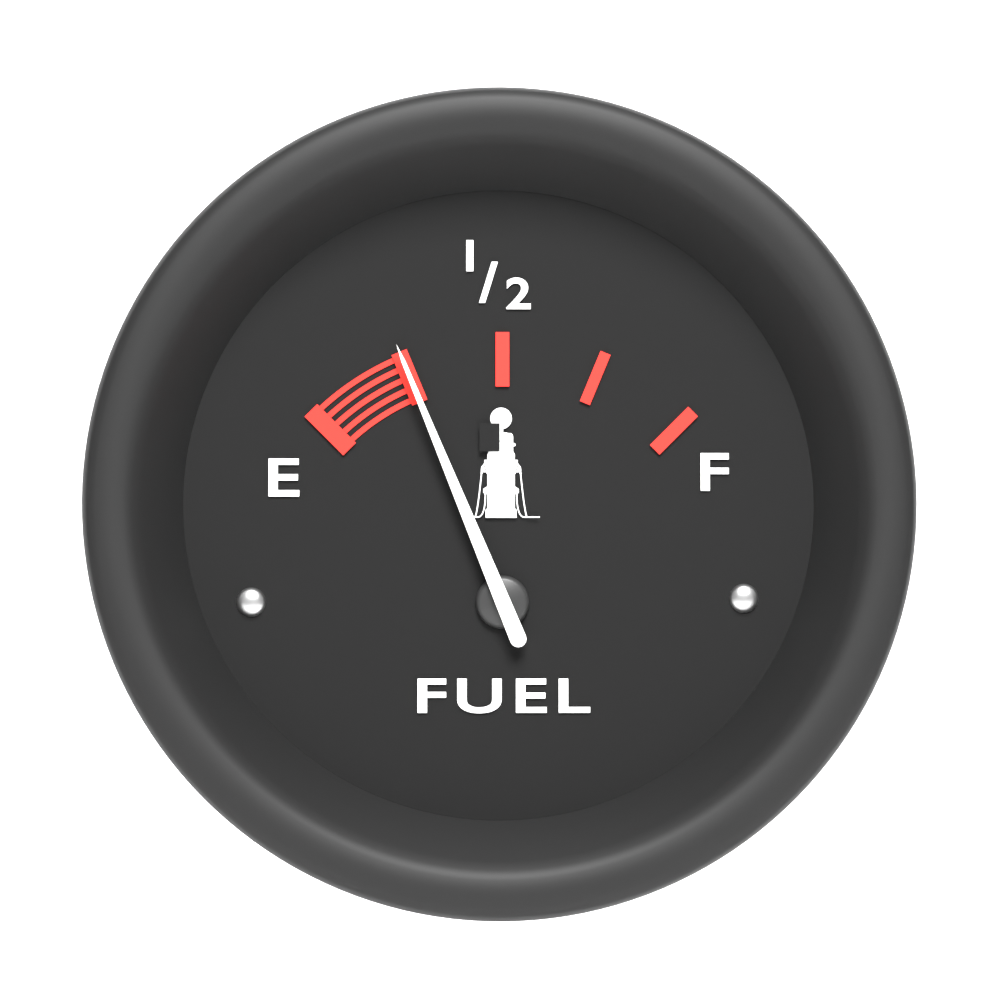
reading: 0.25 (no unit)
